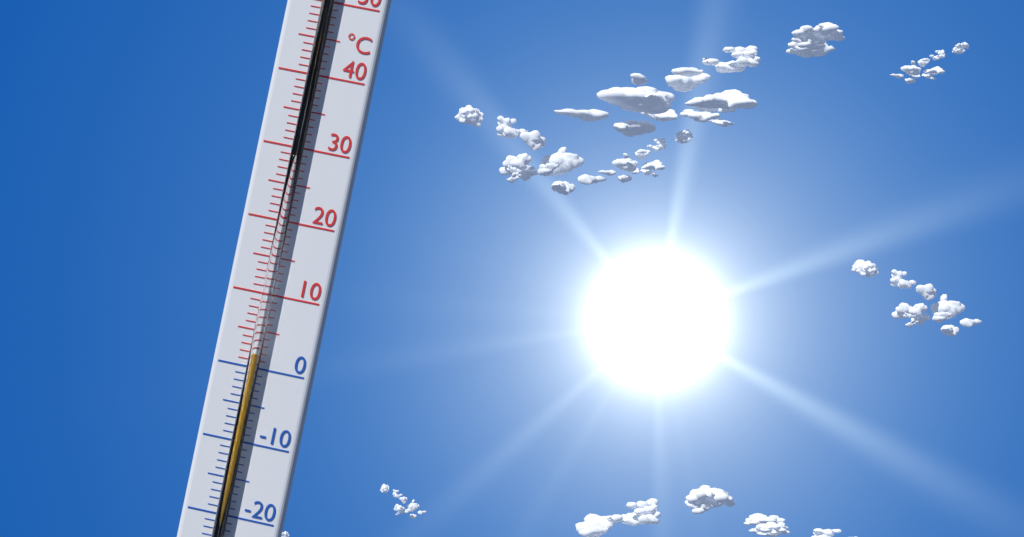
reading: 2 °C
